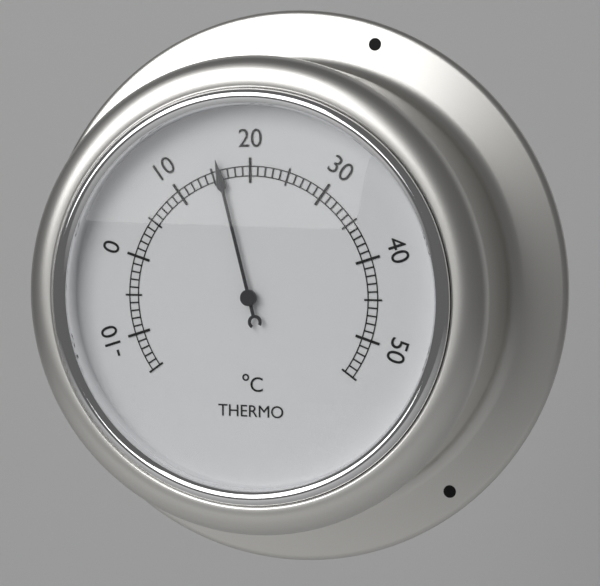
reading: 16 °C
